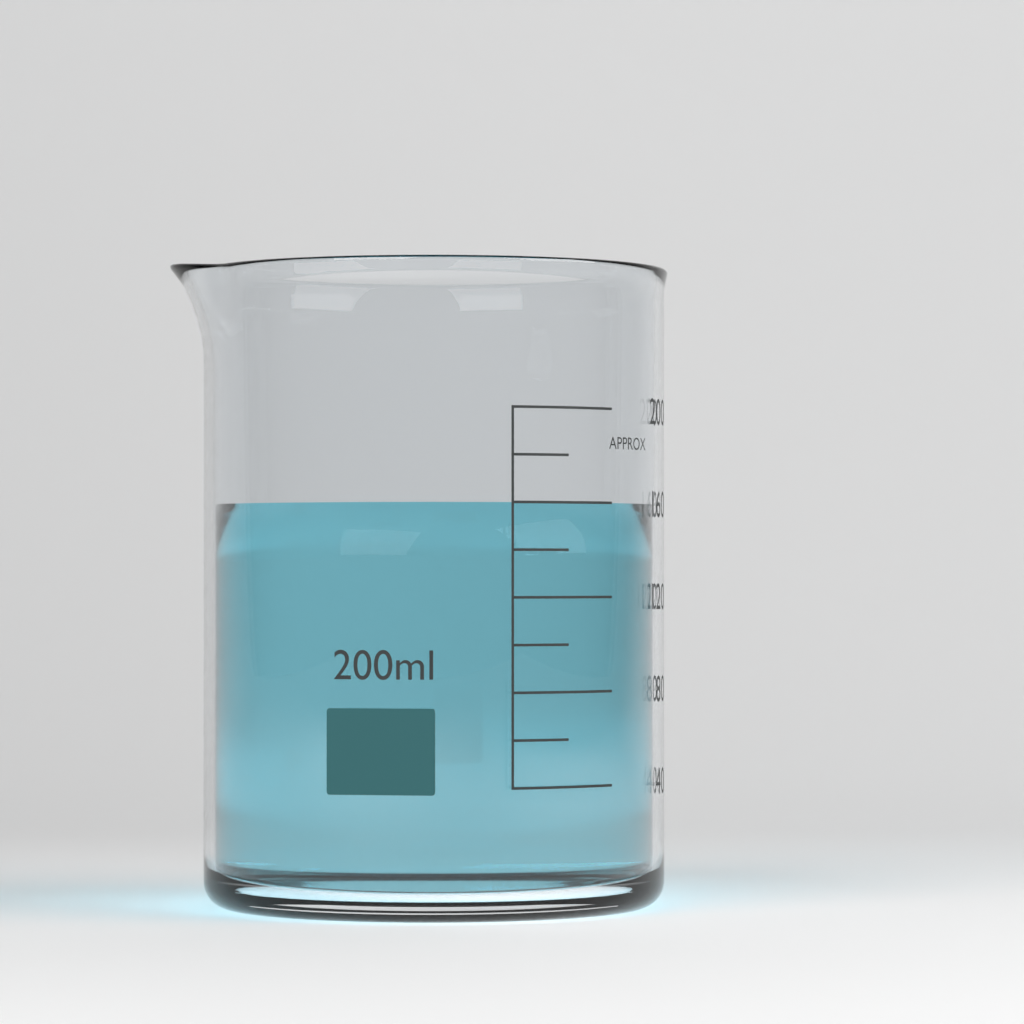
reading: 160 ml
